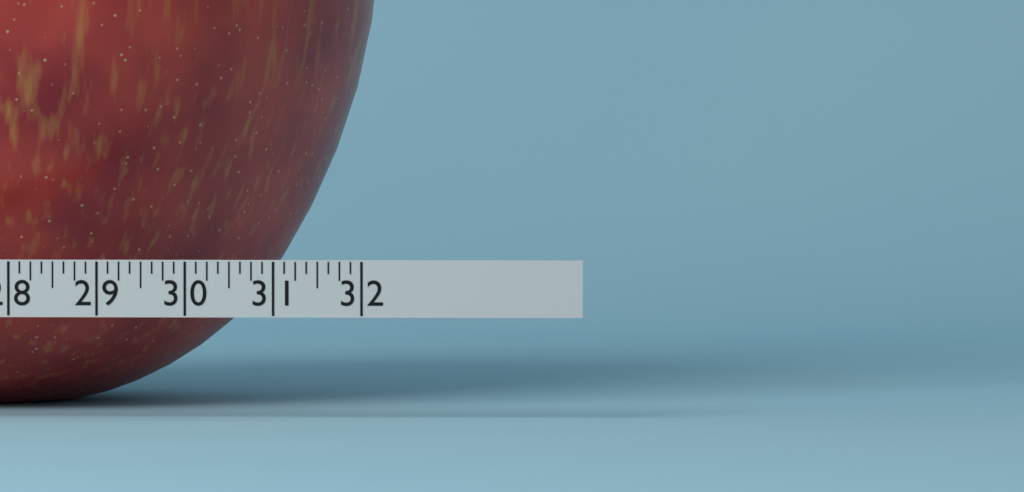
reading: 31.875 (no unit)
